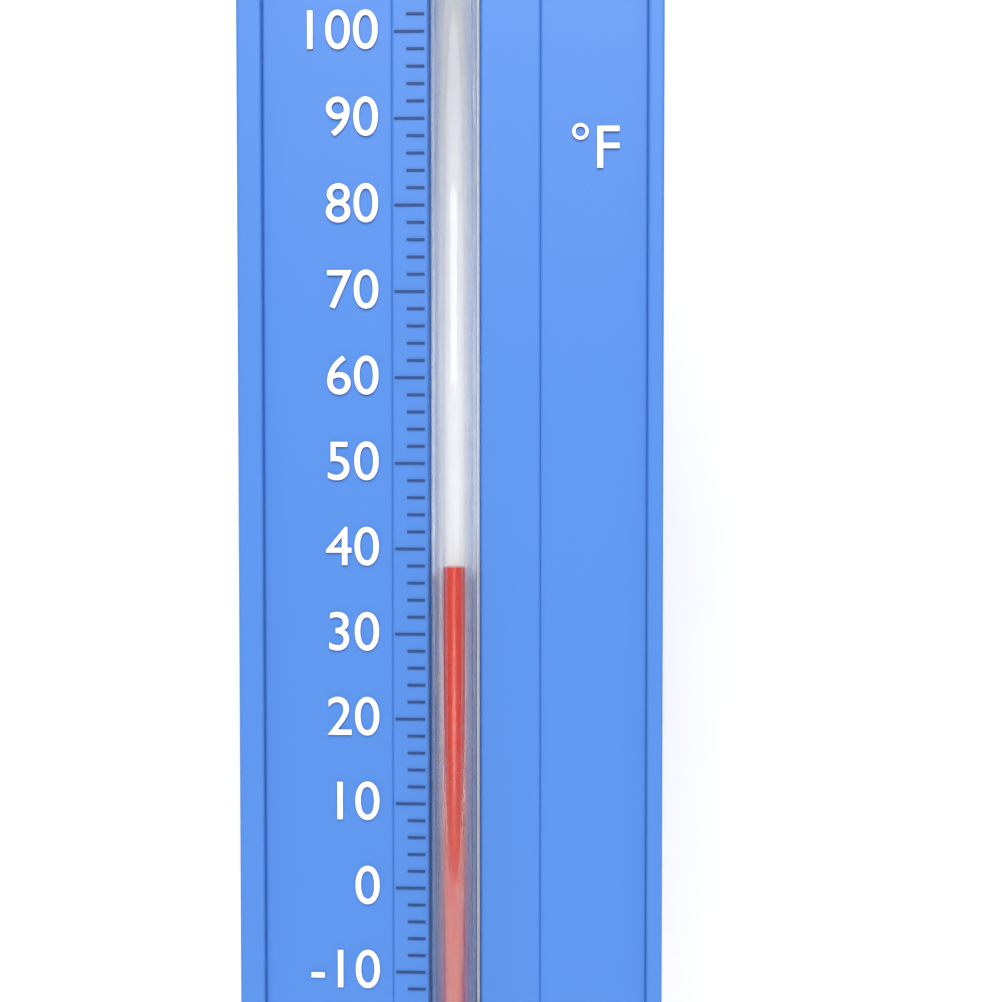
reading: 38 °F
